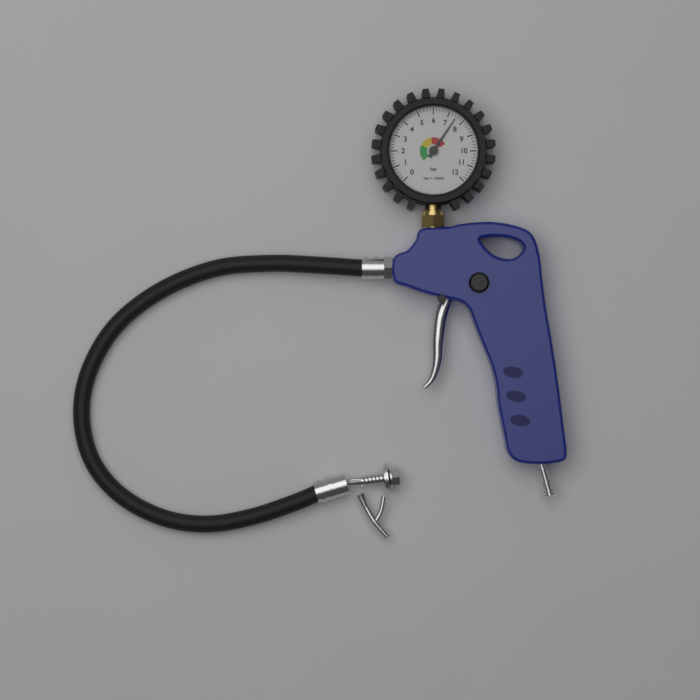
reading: 7.5 bar
